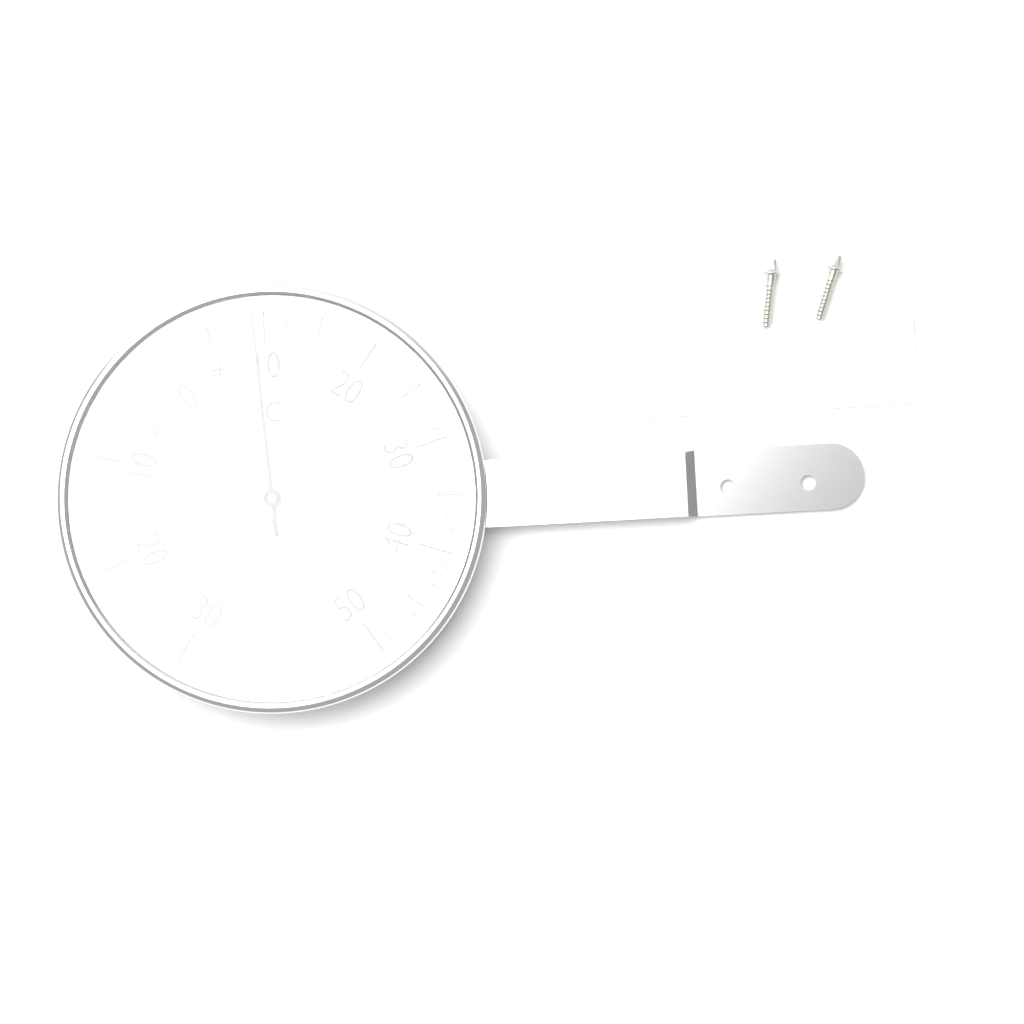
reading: 9 °C
